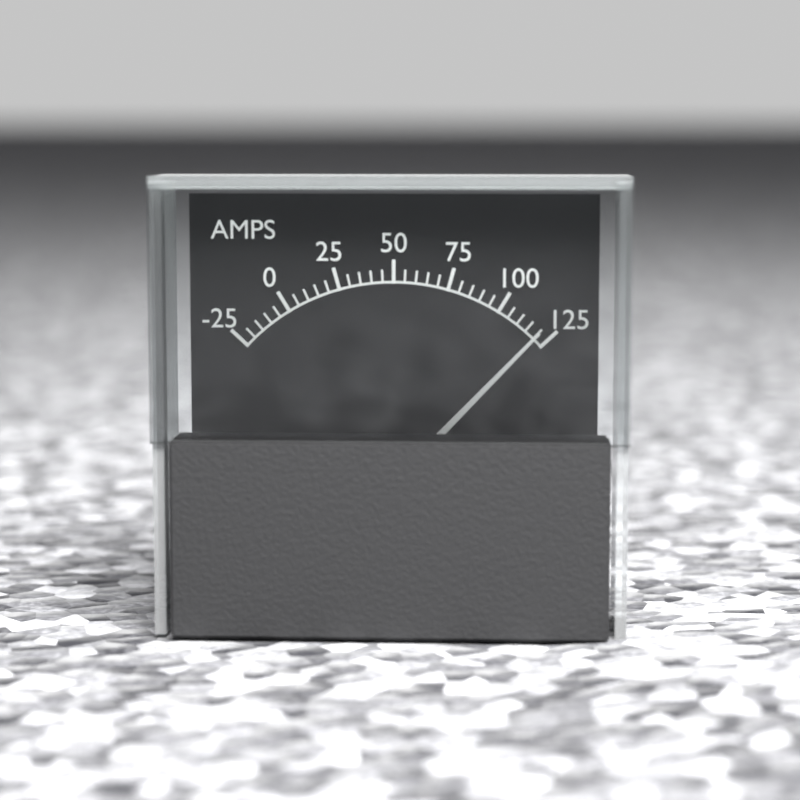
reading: 120 A
